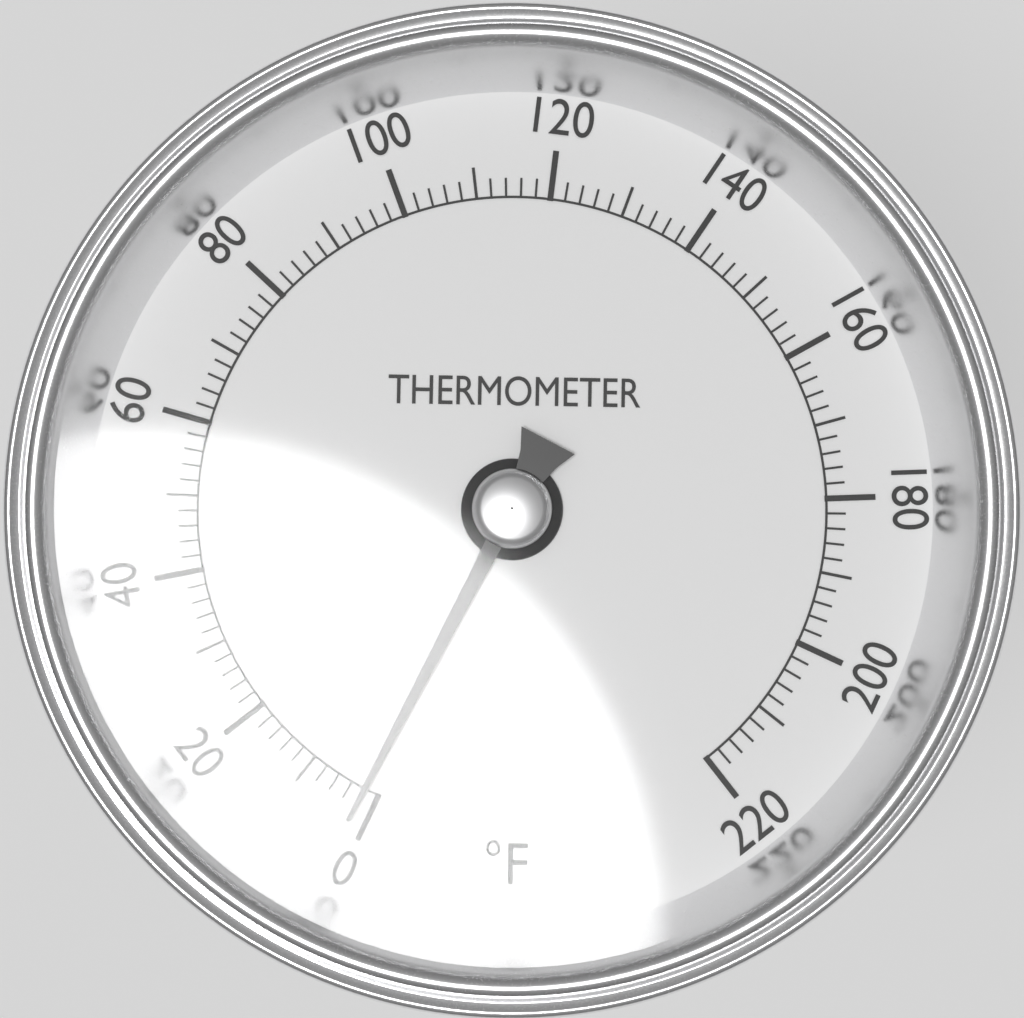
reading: 2 °F
